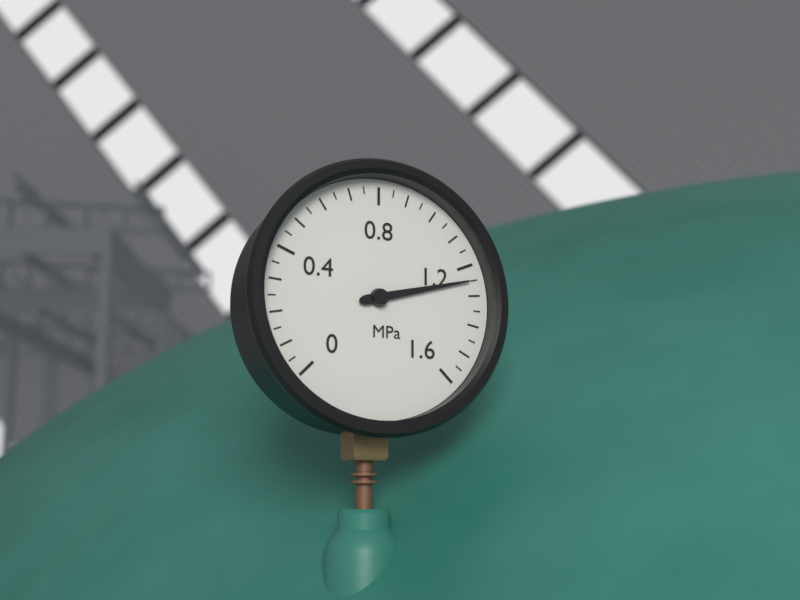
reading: 1.25 MPa
